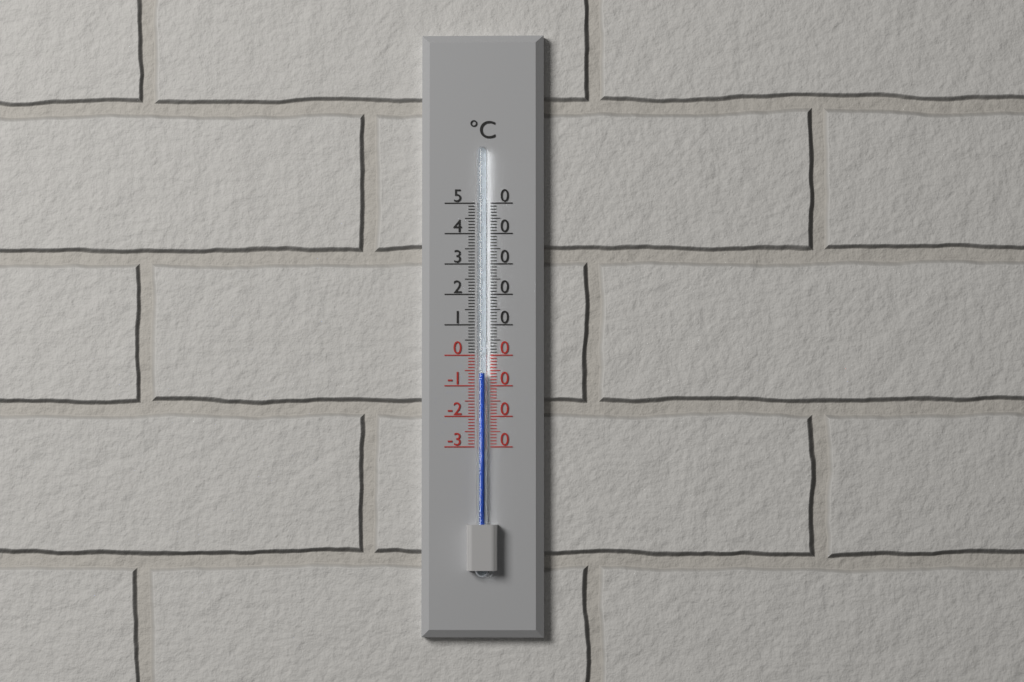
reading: -6 °C
